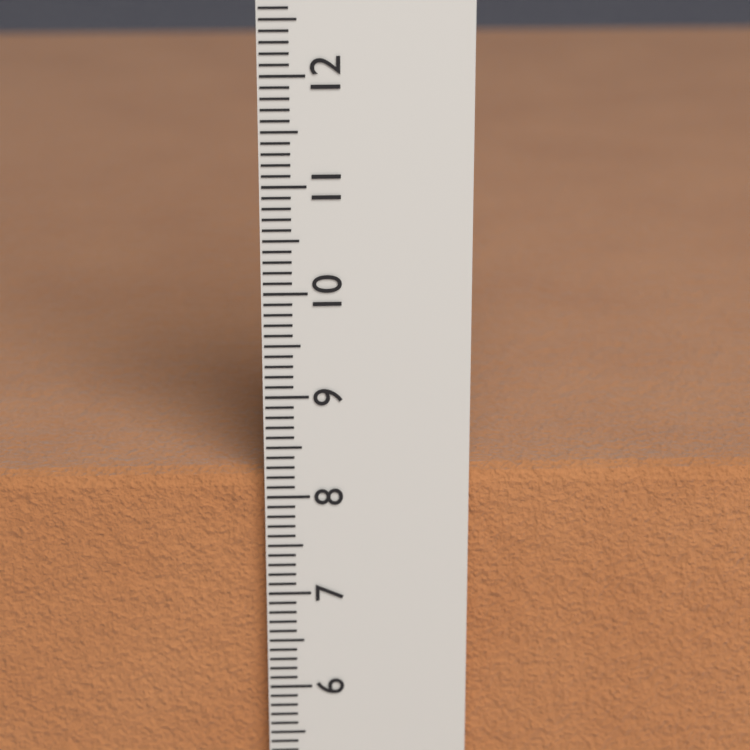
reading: 8.2 cm
